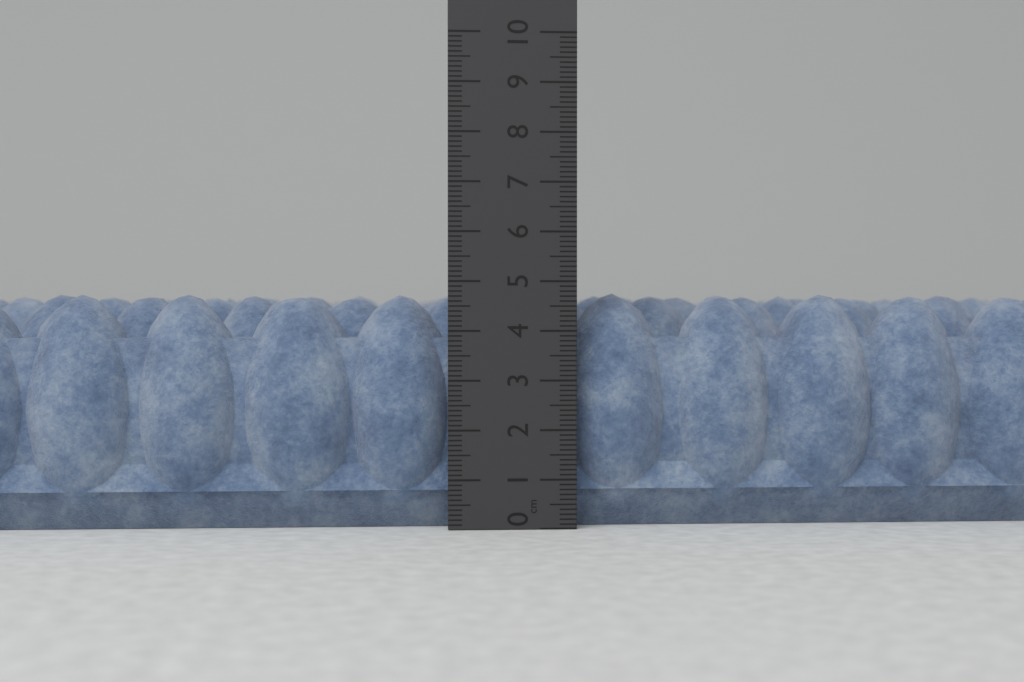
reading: 4.8 cm
